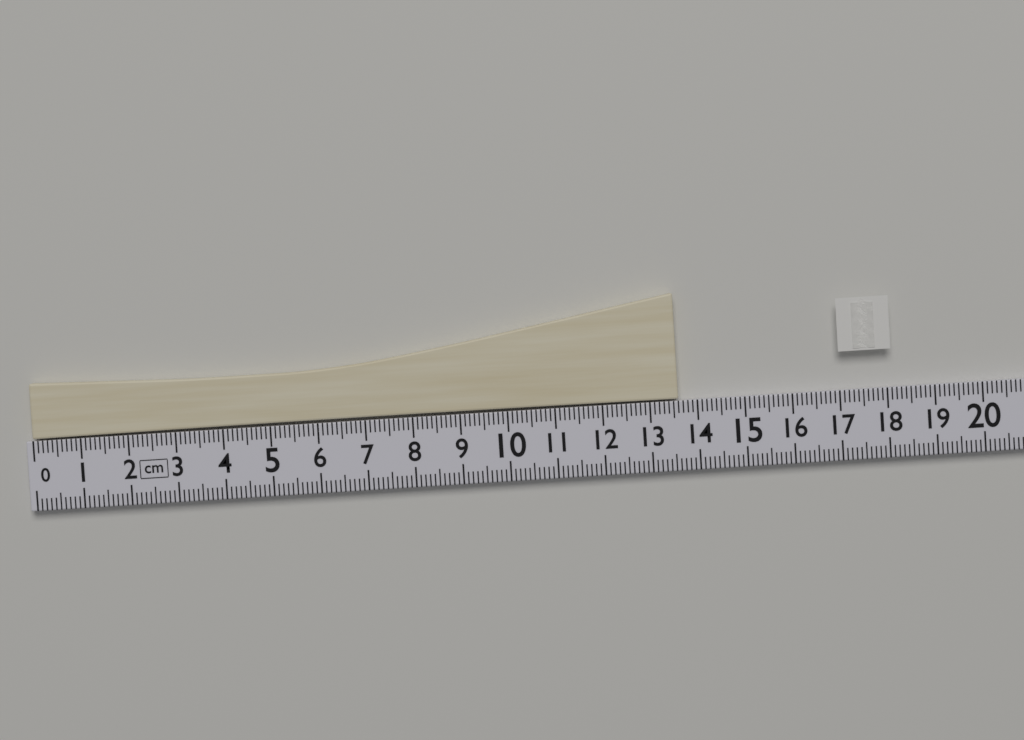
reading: 13.6 cm
